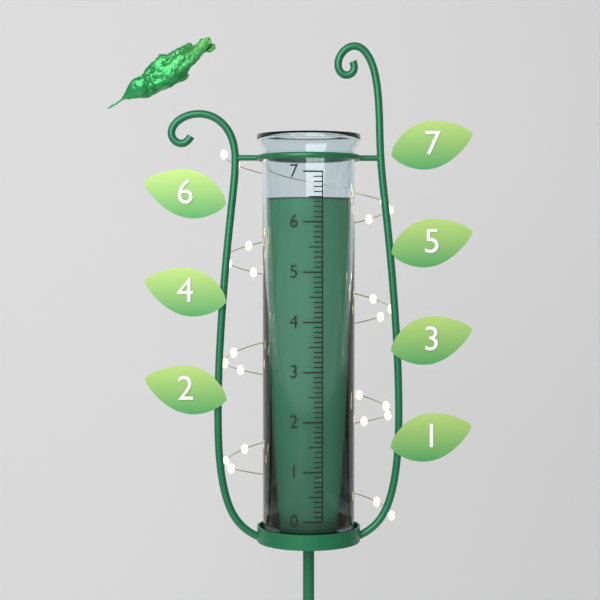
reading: 6.5 (no unit)
